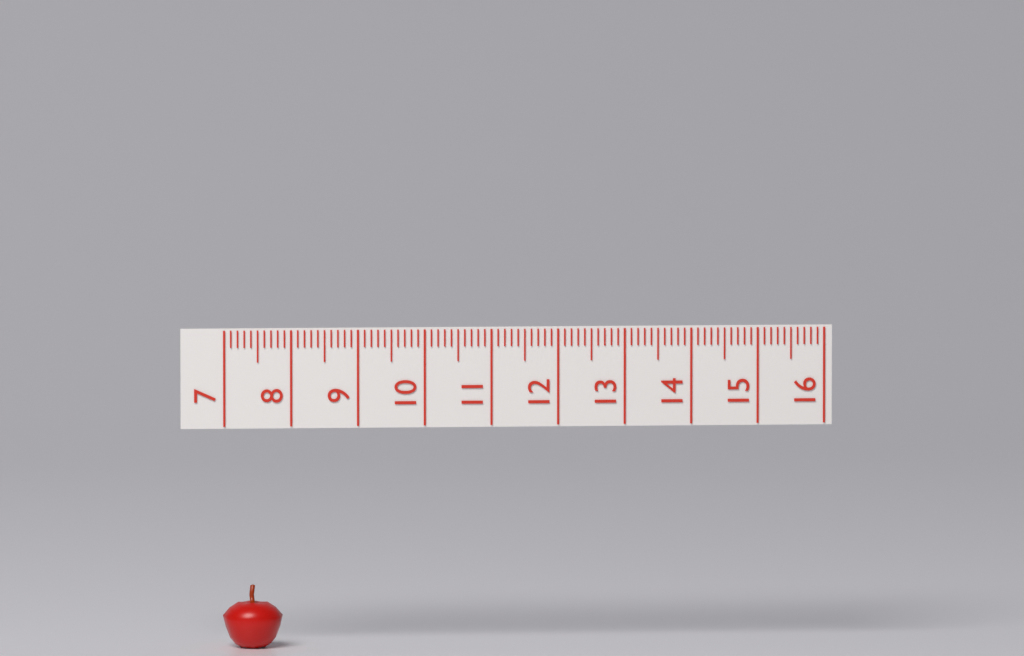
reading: 7.9 (no unit)
